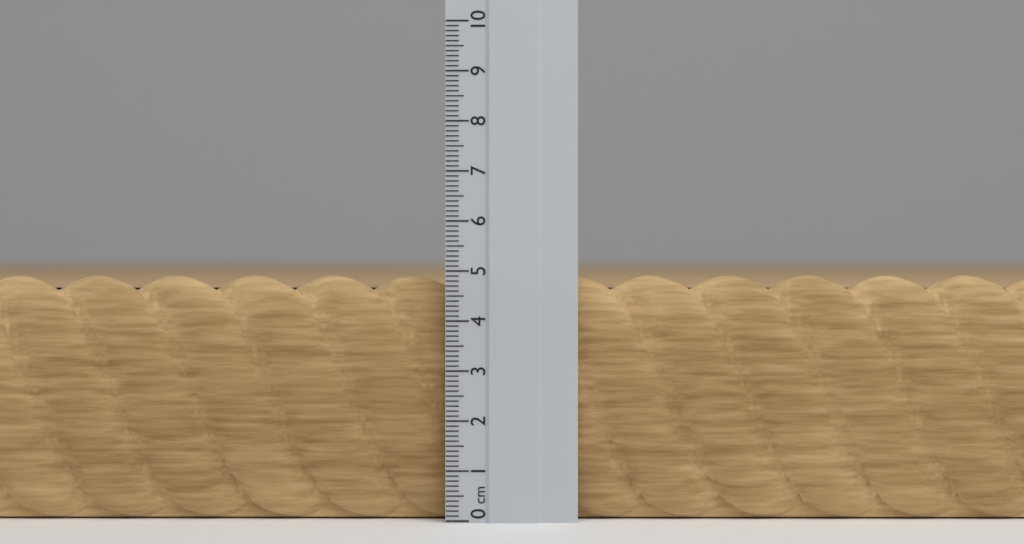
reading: 4.9 cm
